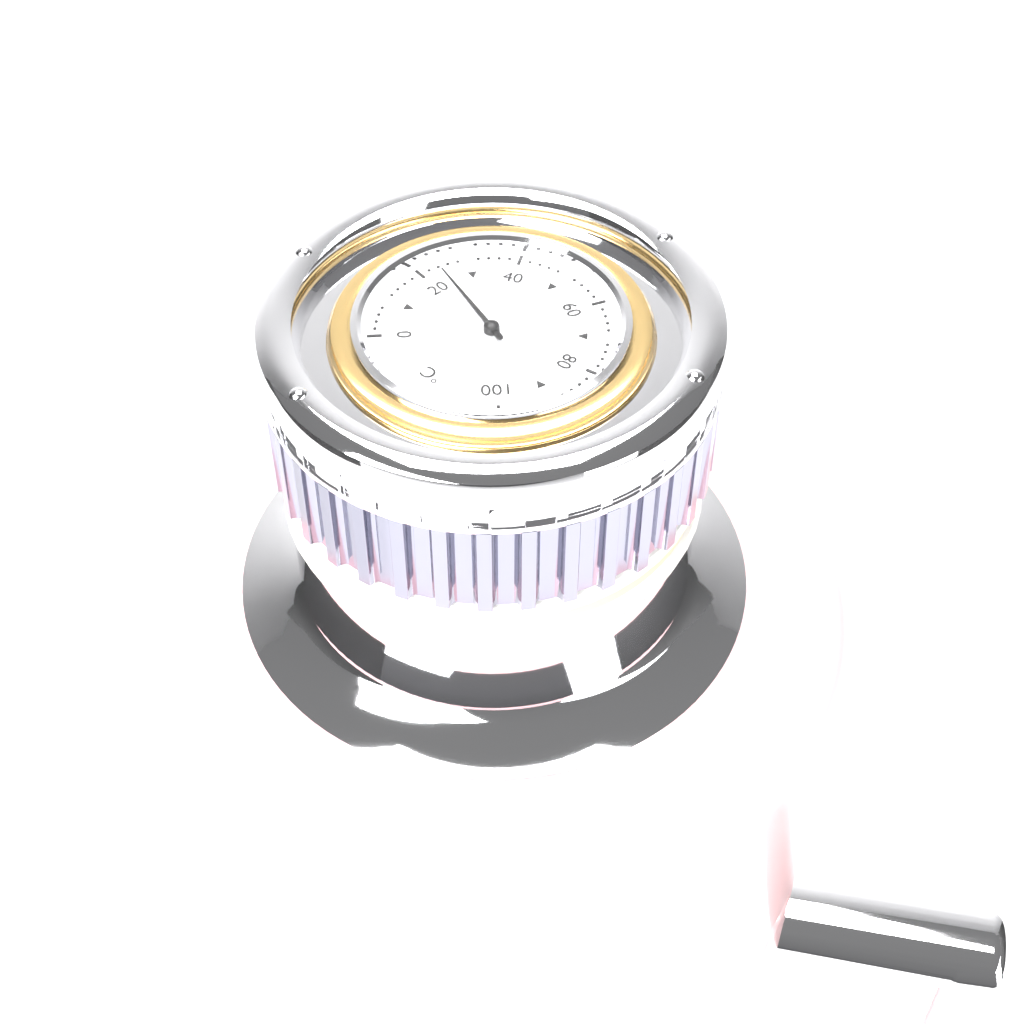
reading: 24 °C
